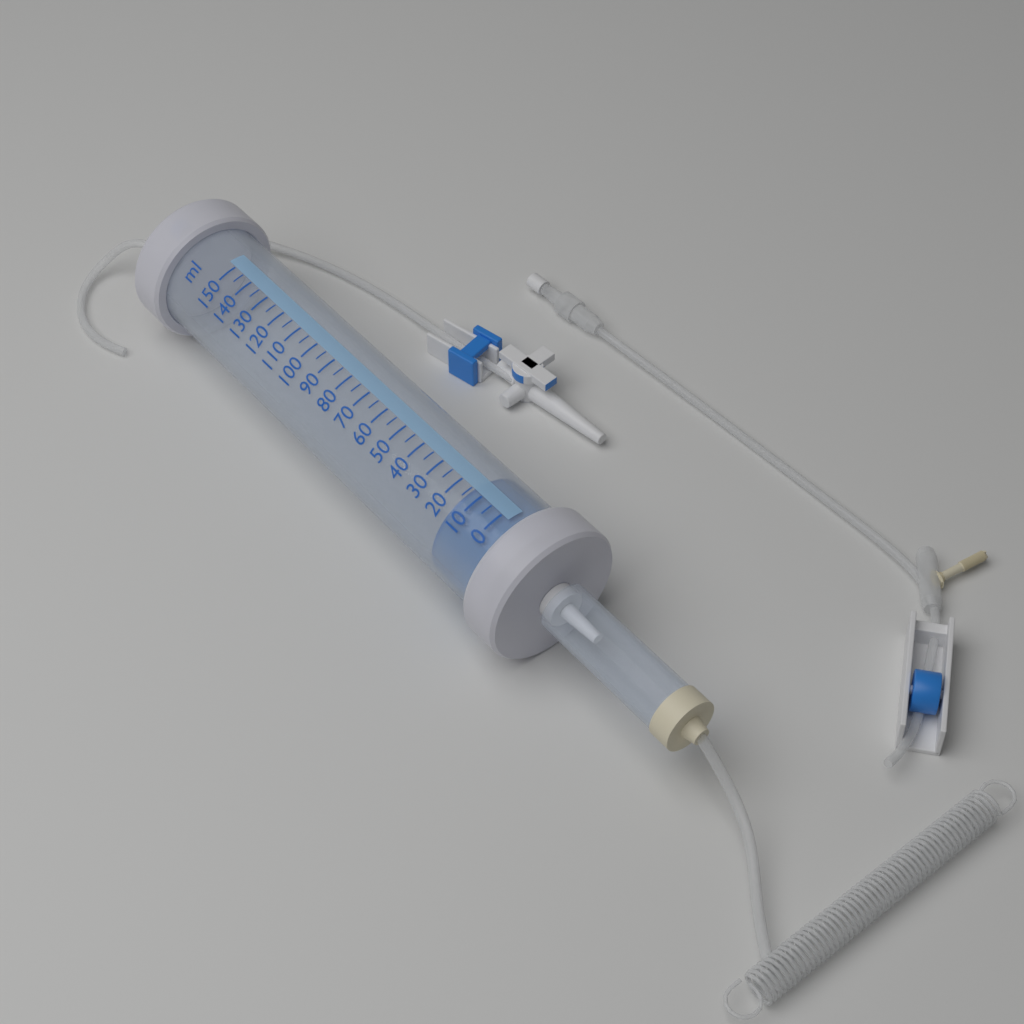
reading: 15 ml
